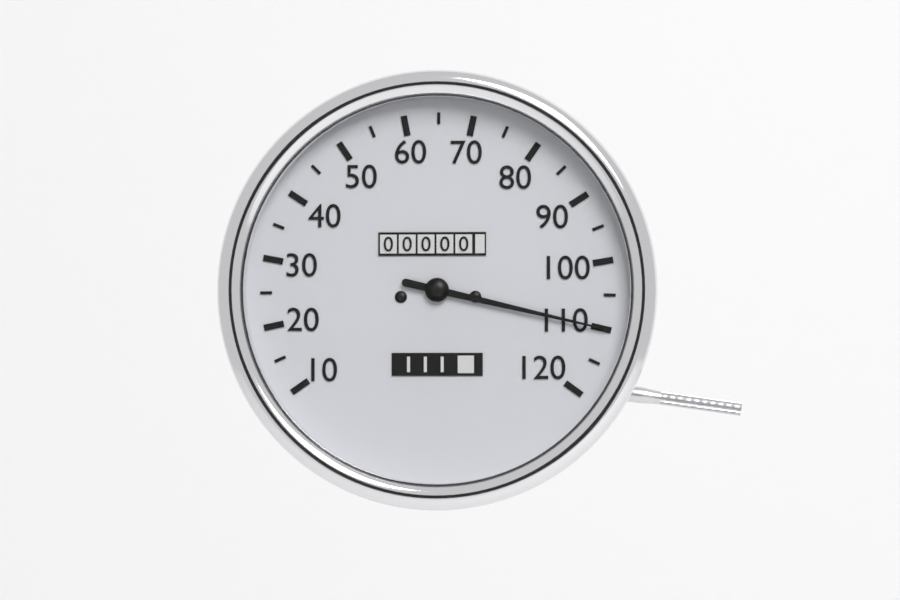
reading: 110 (no unit)
